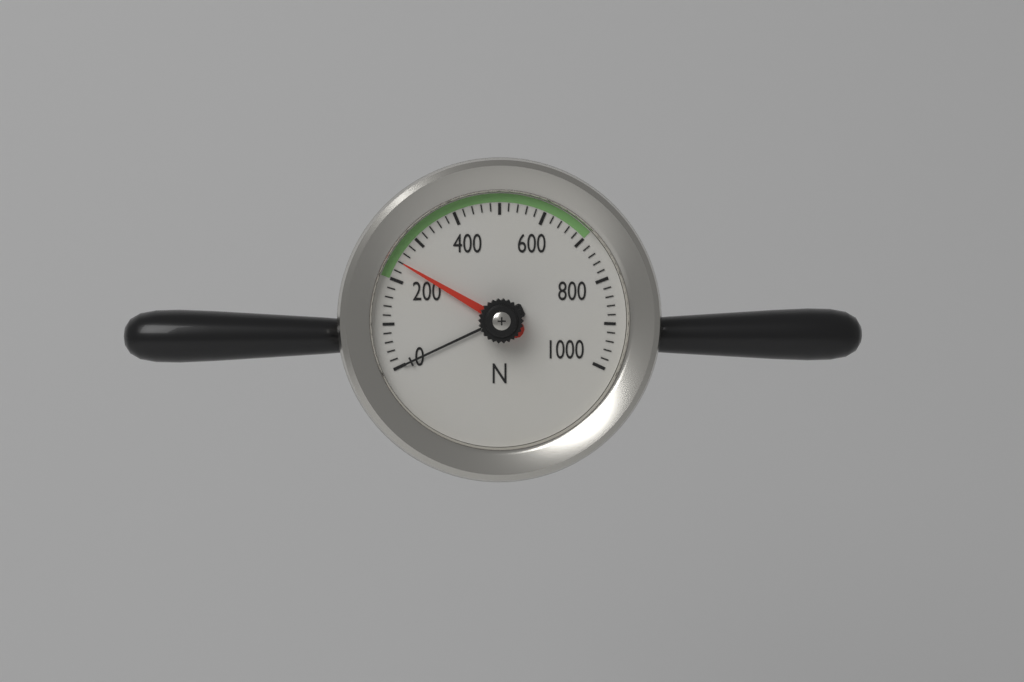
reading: 240 N
